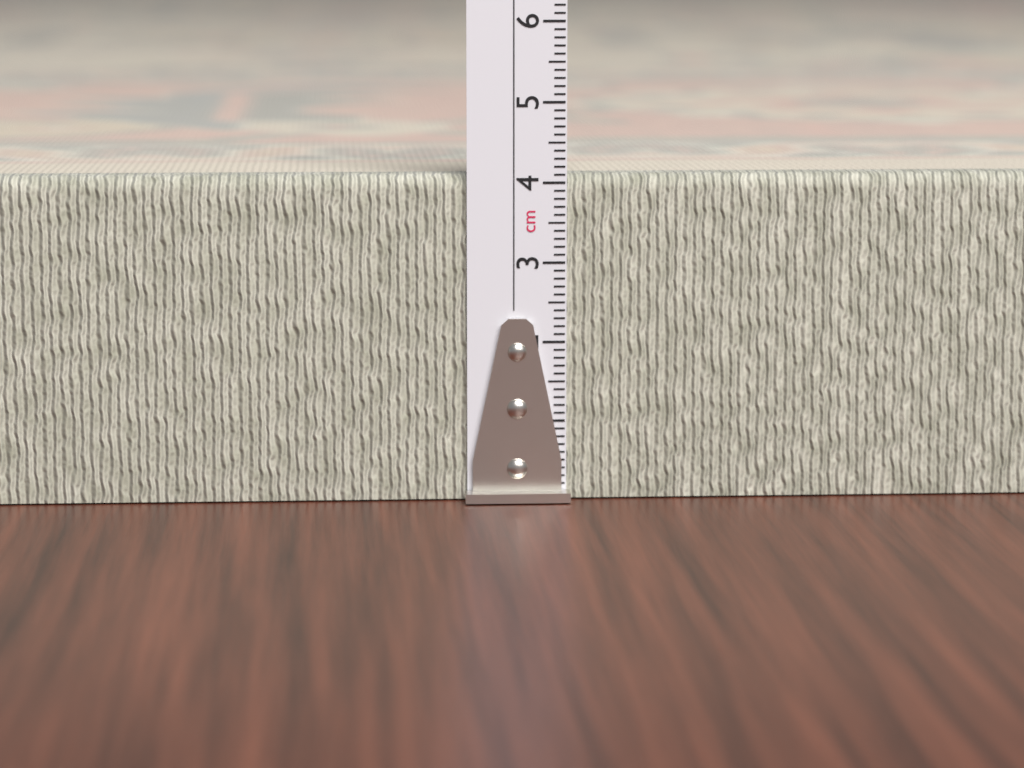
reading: 4.1 cm
